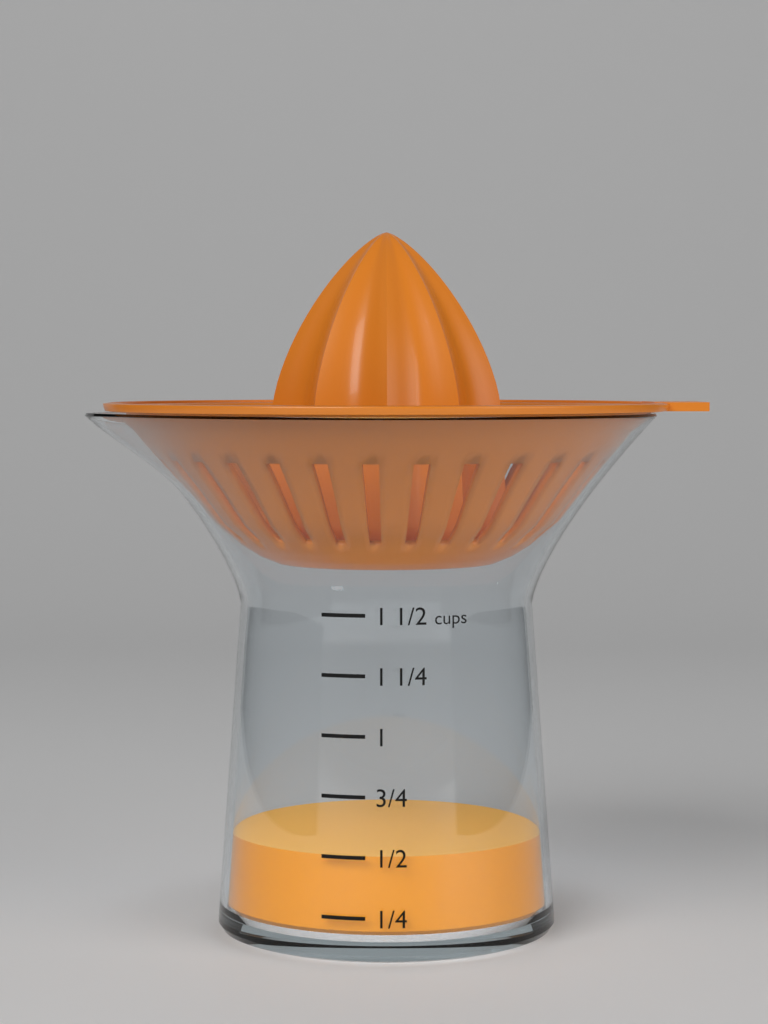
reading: 0.50 cups
